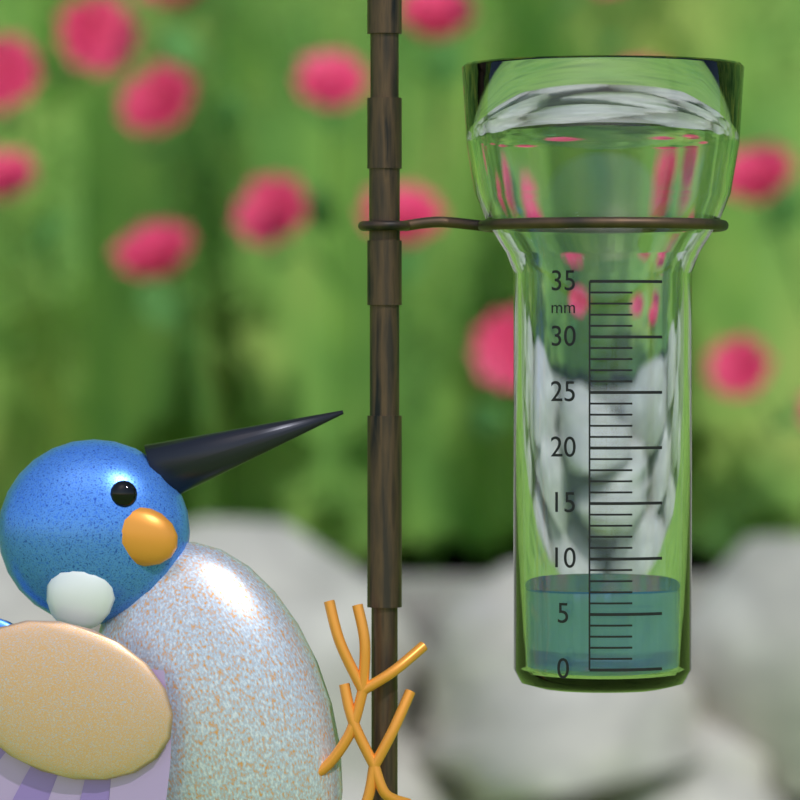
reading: 7 mm
